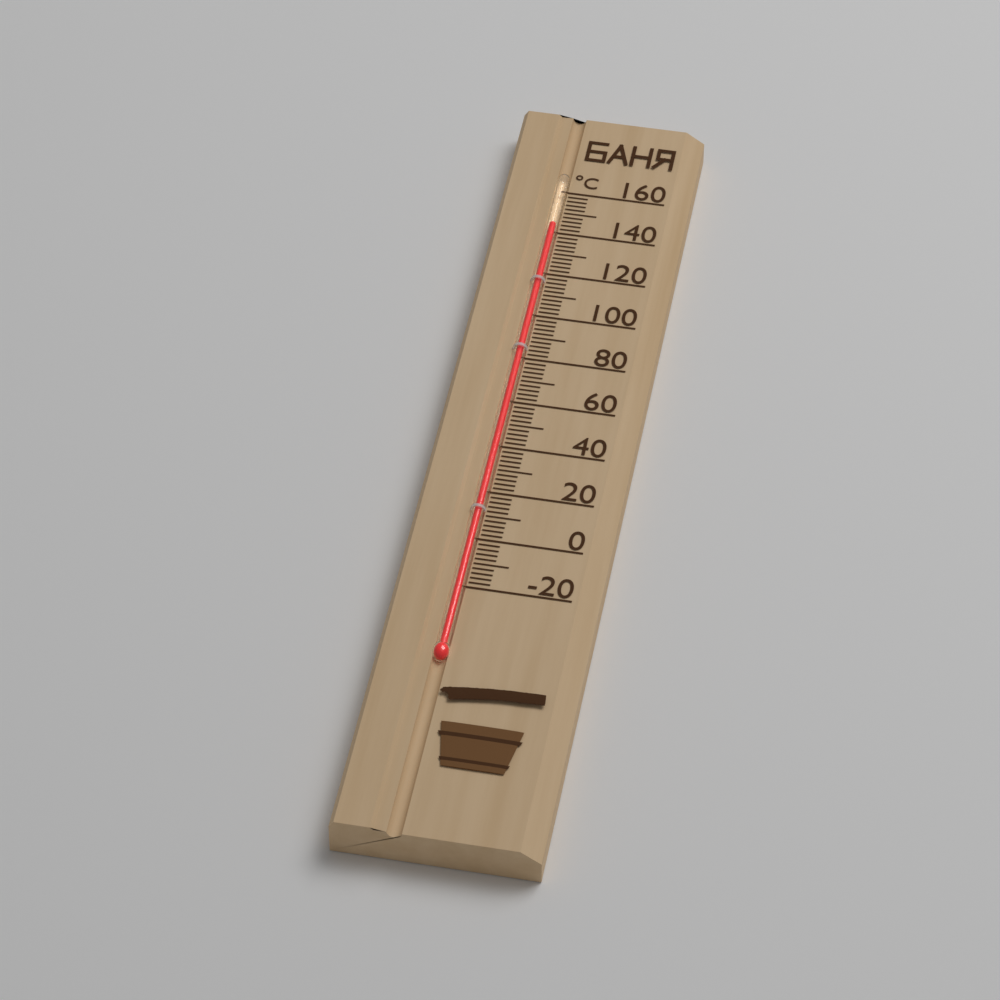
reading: 144 °C
